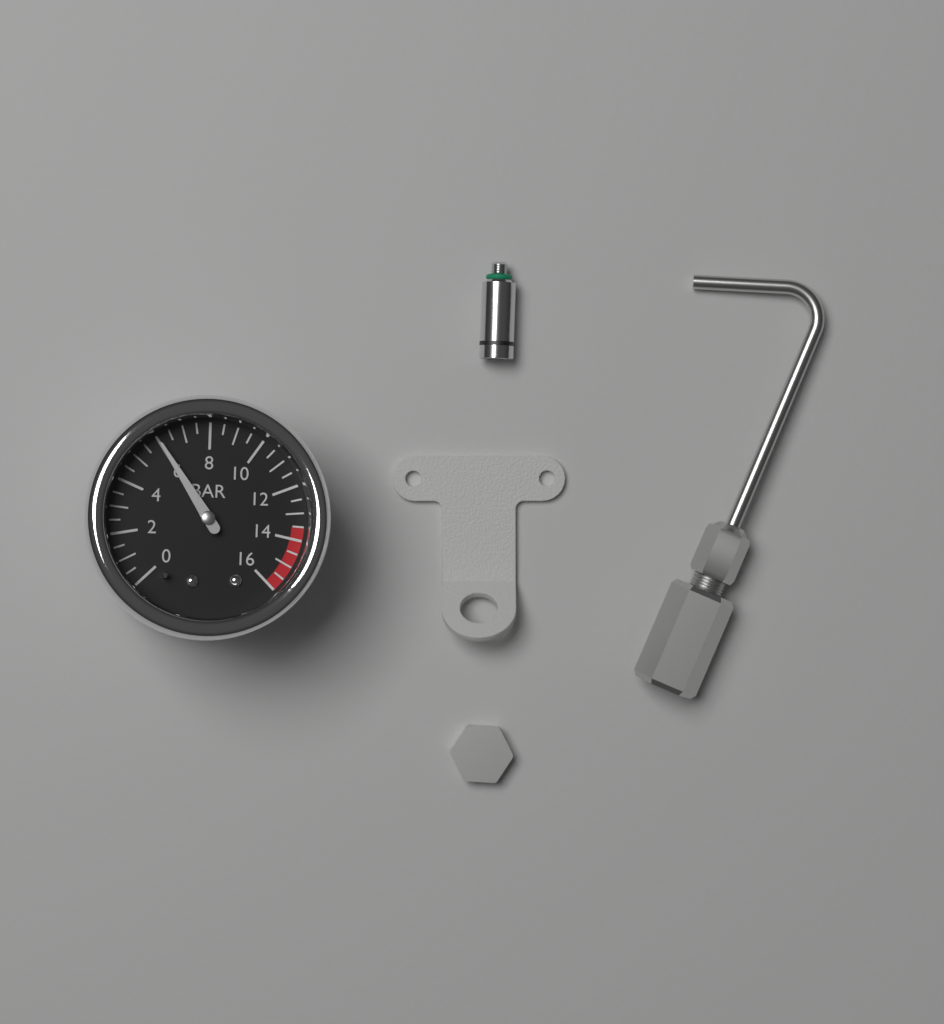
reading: 6.0 bar
